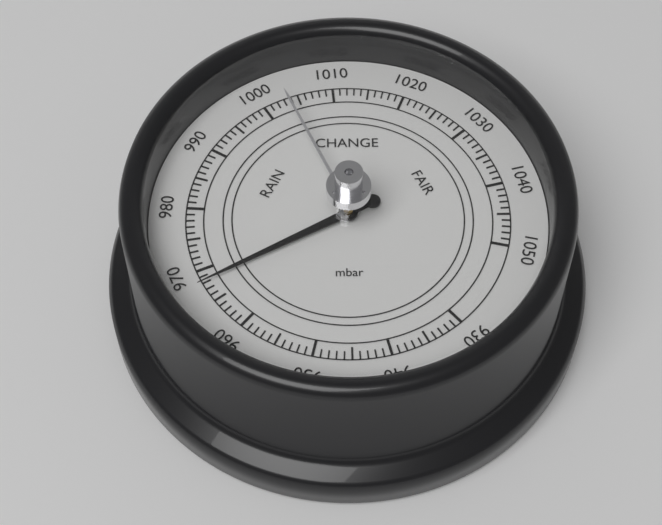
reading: 968 mbar
